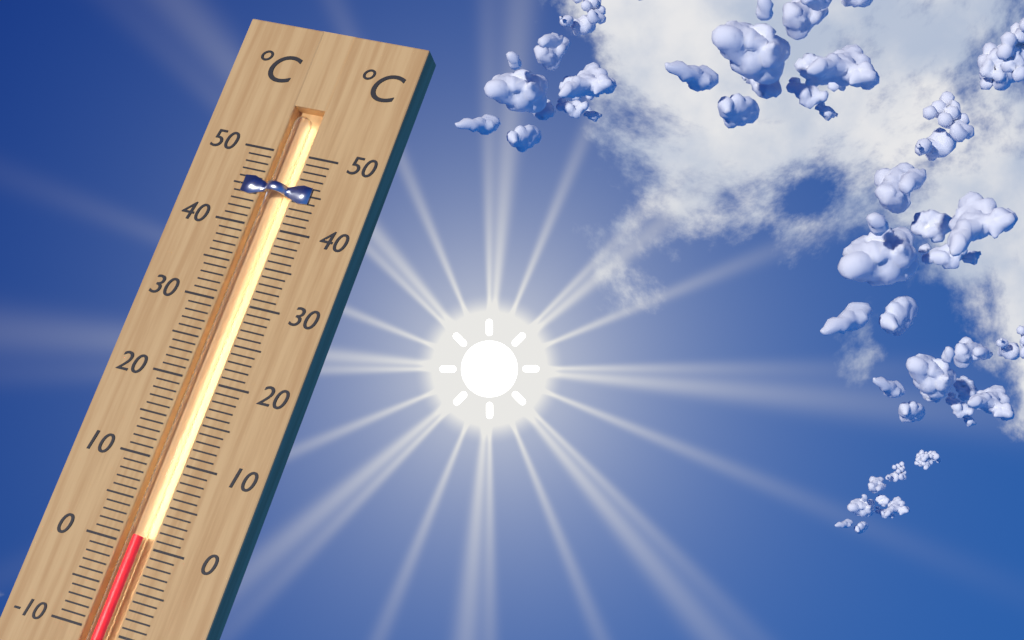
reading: 1 °C
